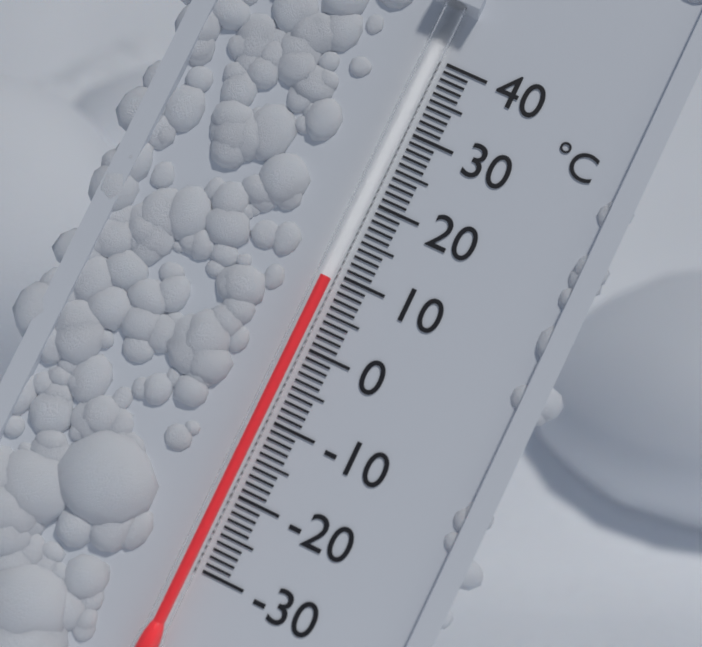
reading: 9 °C
